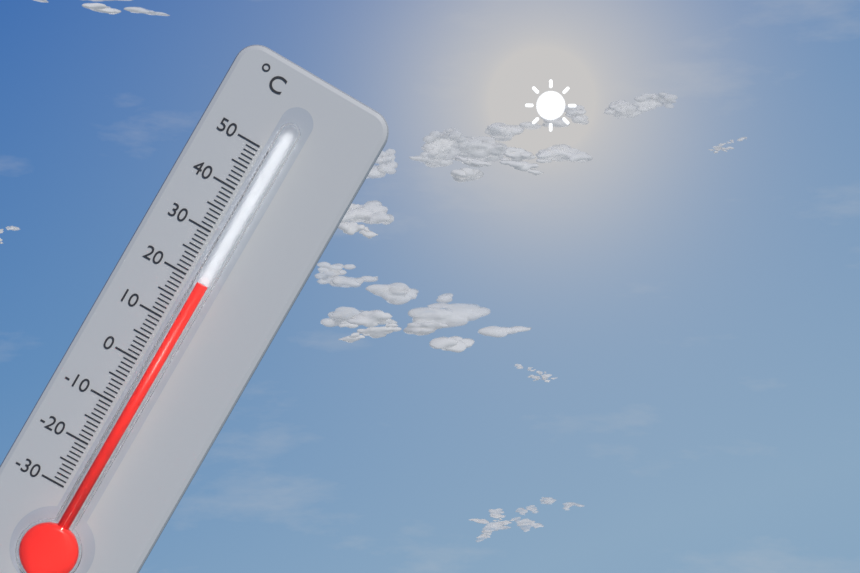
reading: 20 °C
